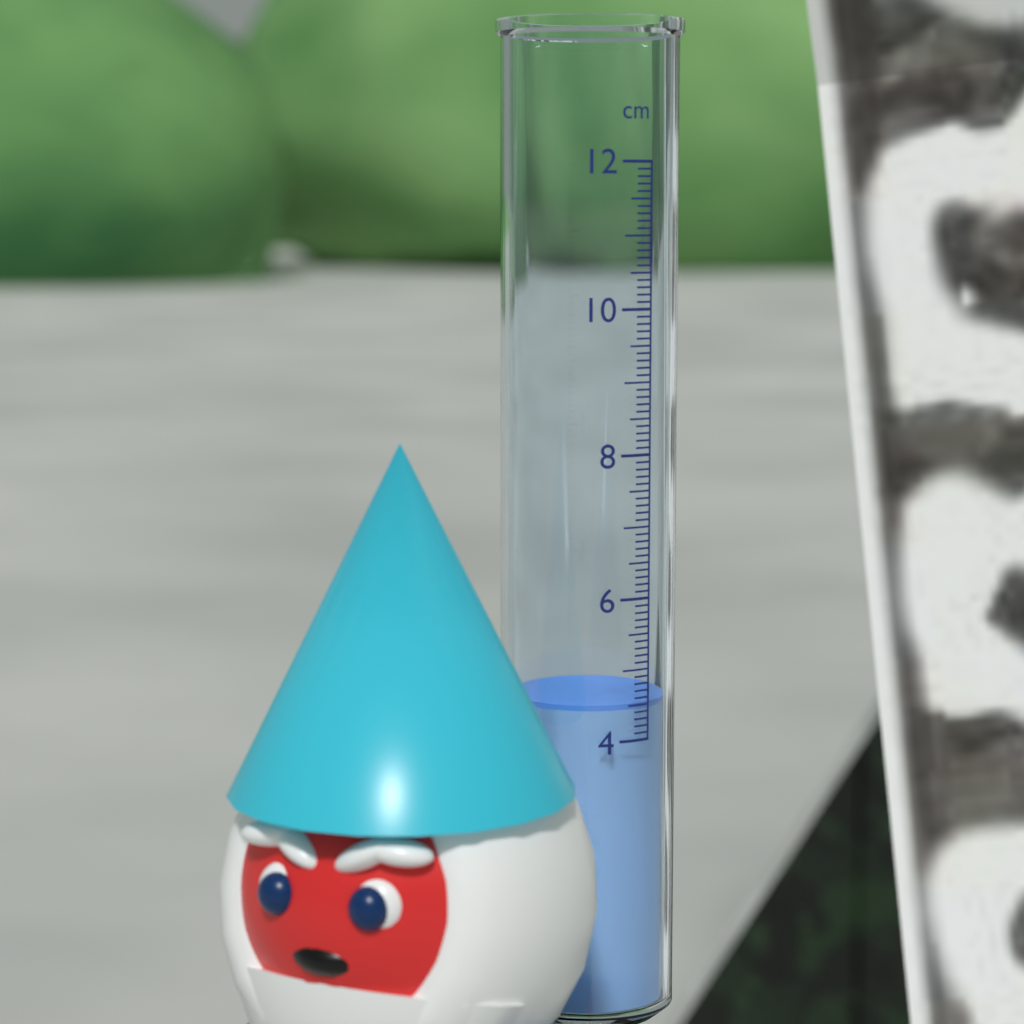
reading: 4.5 cm
